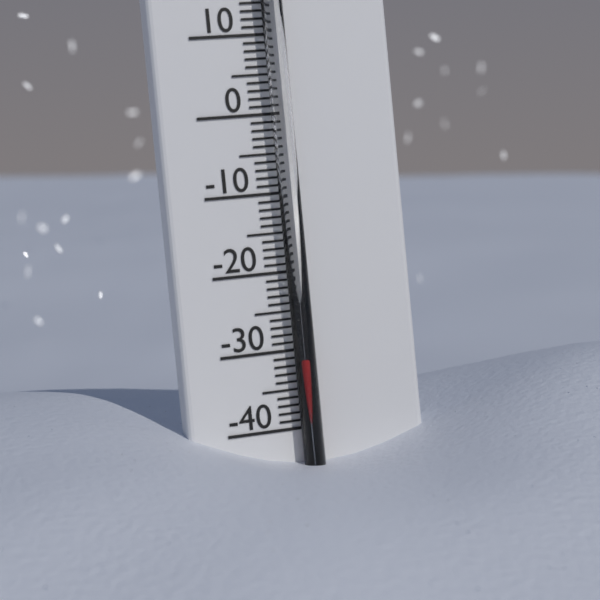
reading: -31 °C
